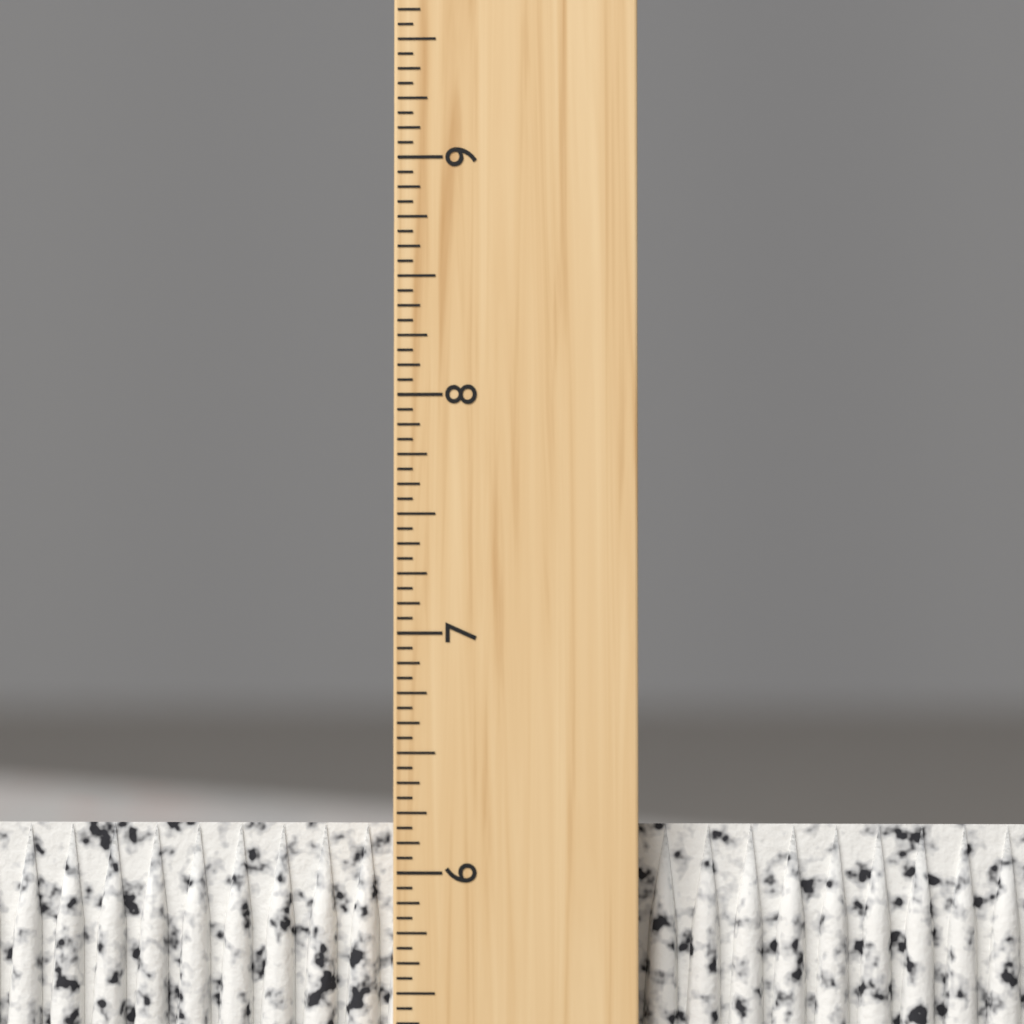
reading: 6.1875 inch
